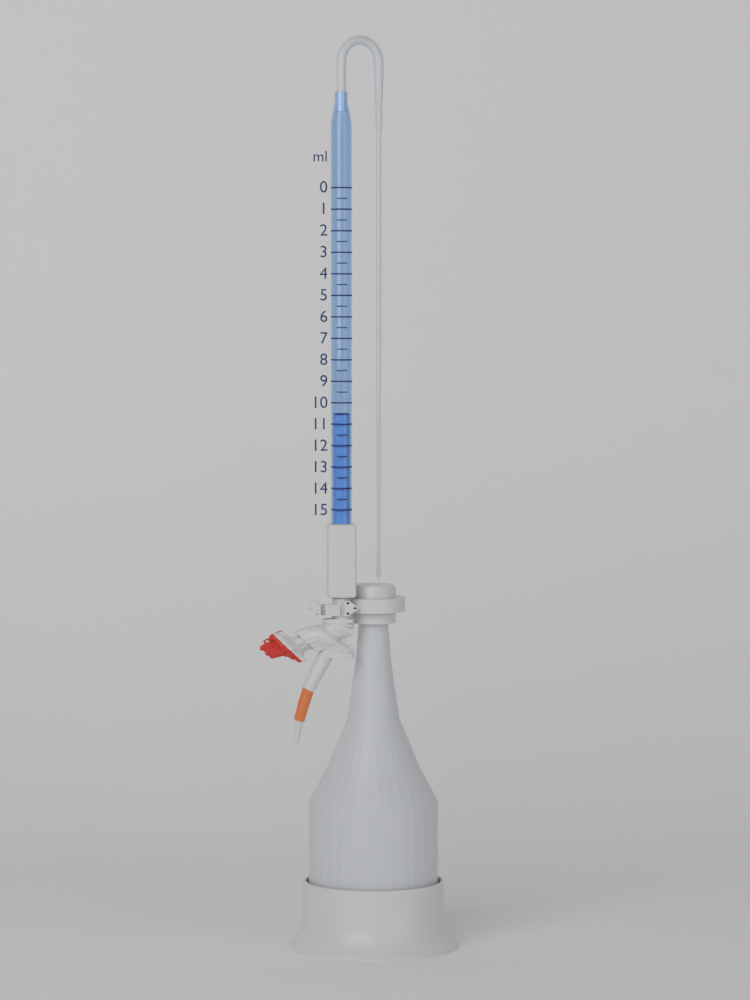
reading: 10.5 ml
